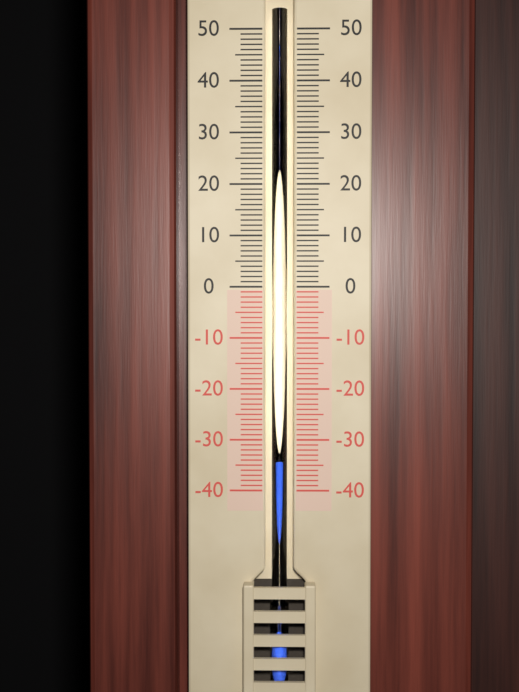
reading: -34 (no unit)
